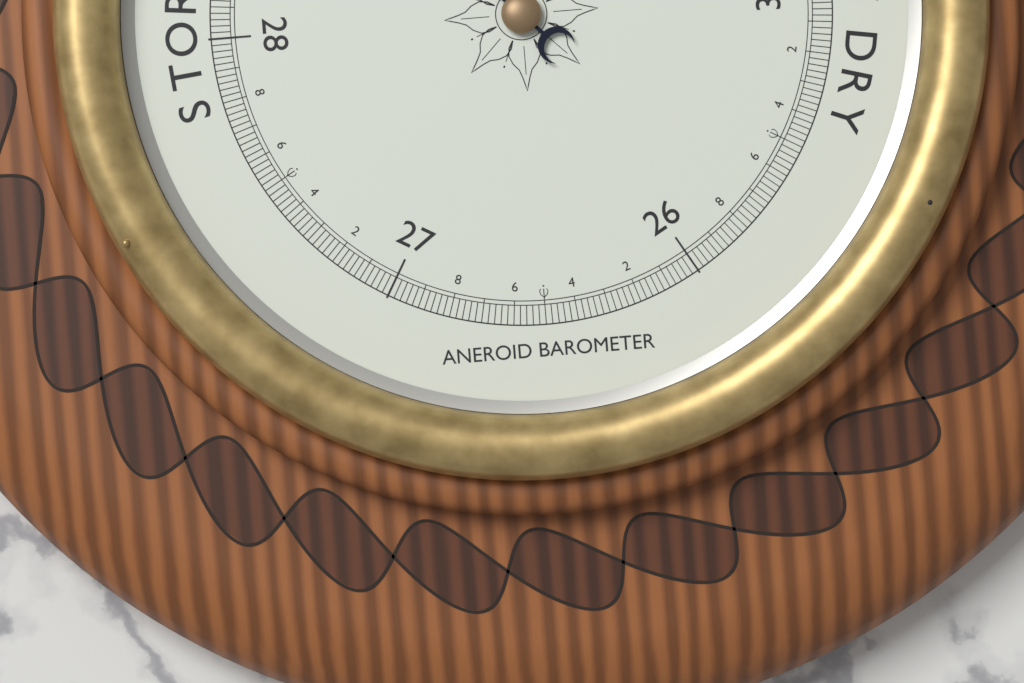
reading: 28.78 inHg
